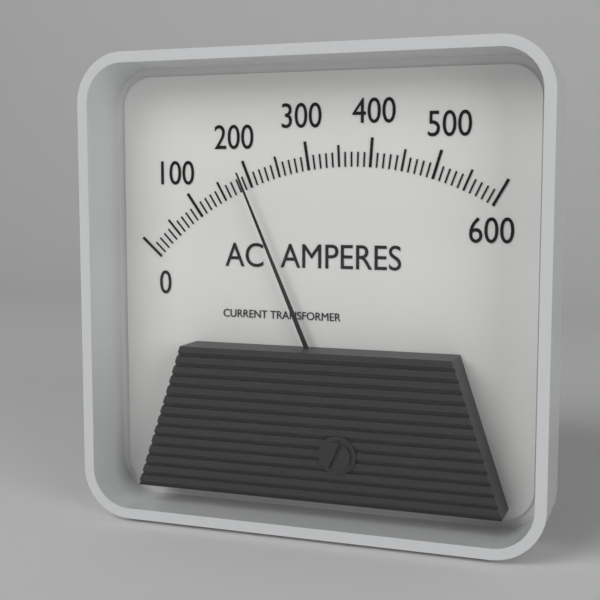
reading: 190 A
